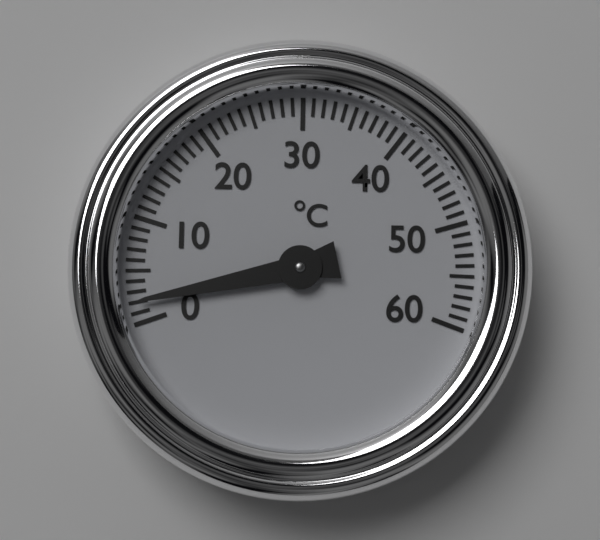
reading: 2 °C
